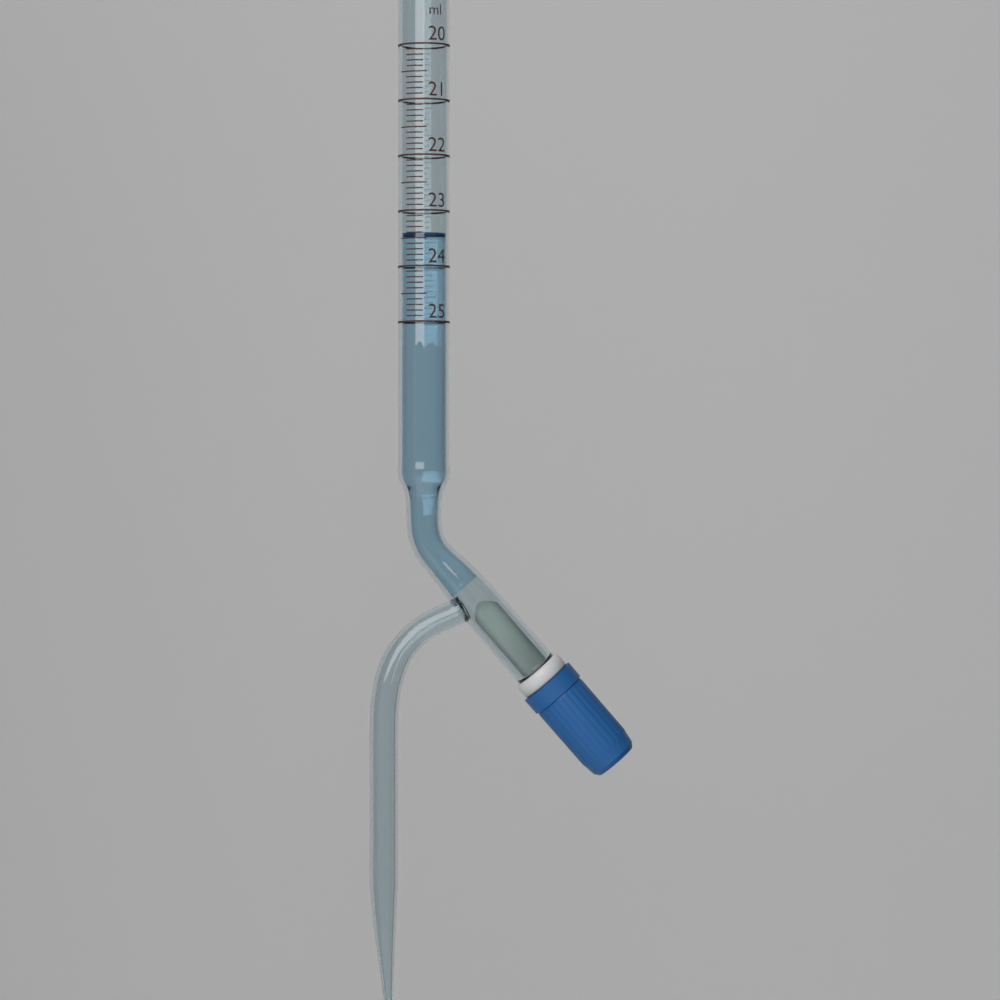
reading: 23.4 ml
